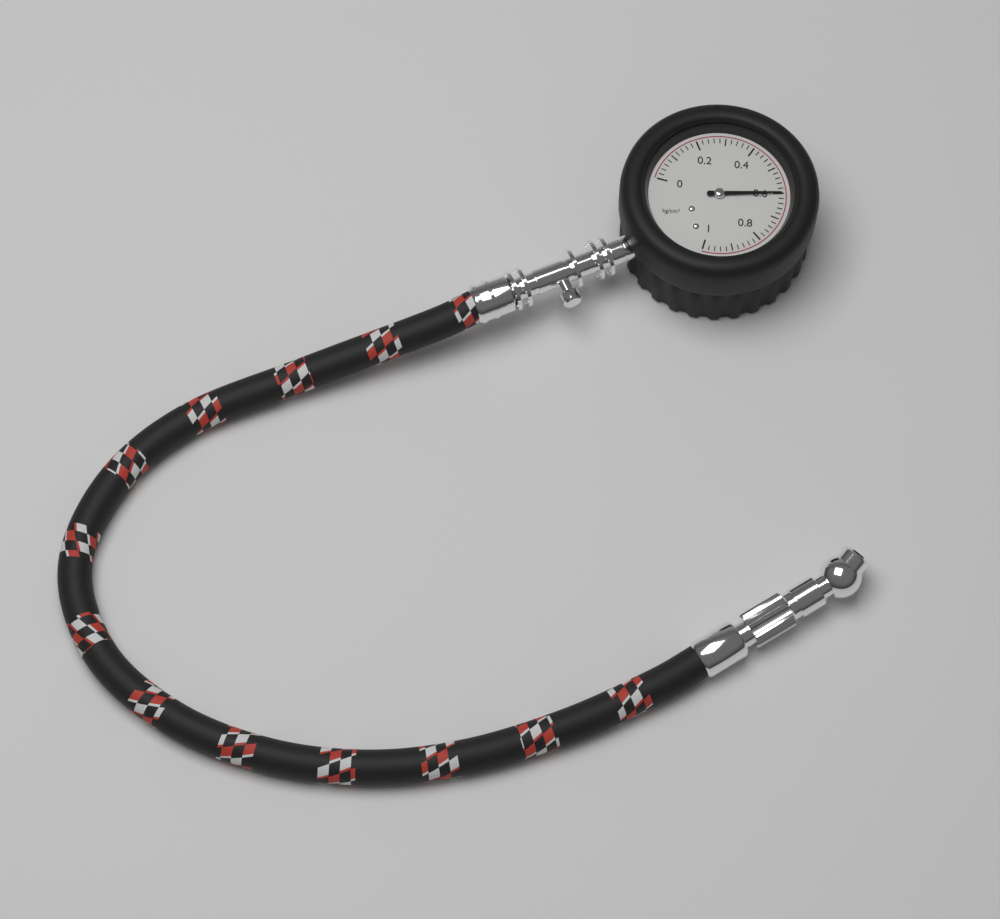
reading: 0.60 kg/cm²
